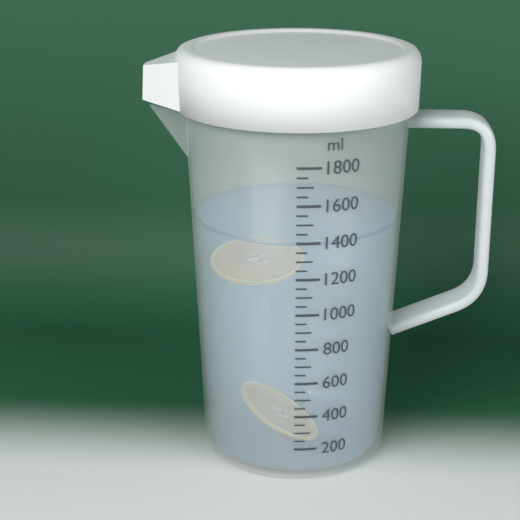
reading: 1400 ml
